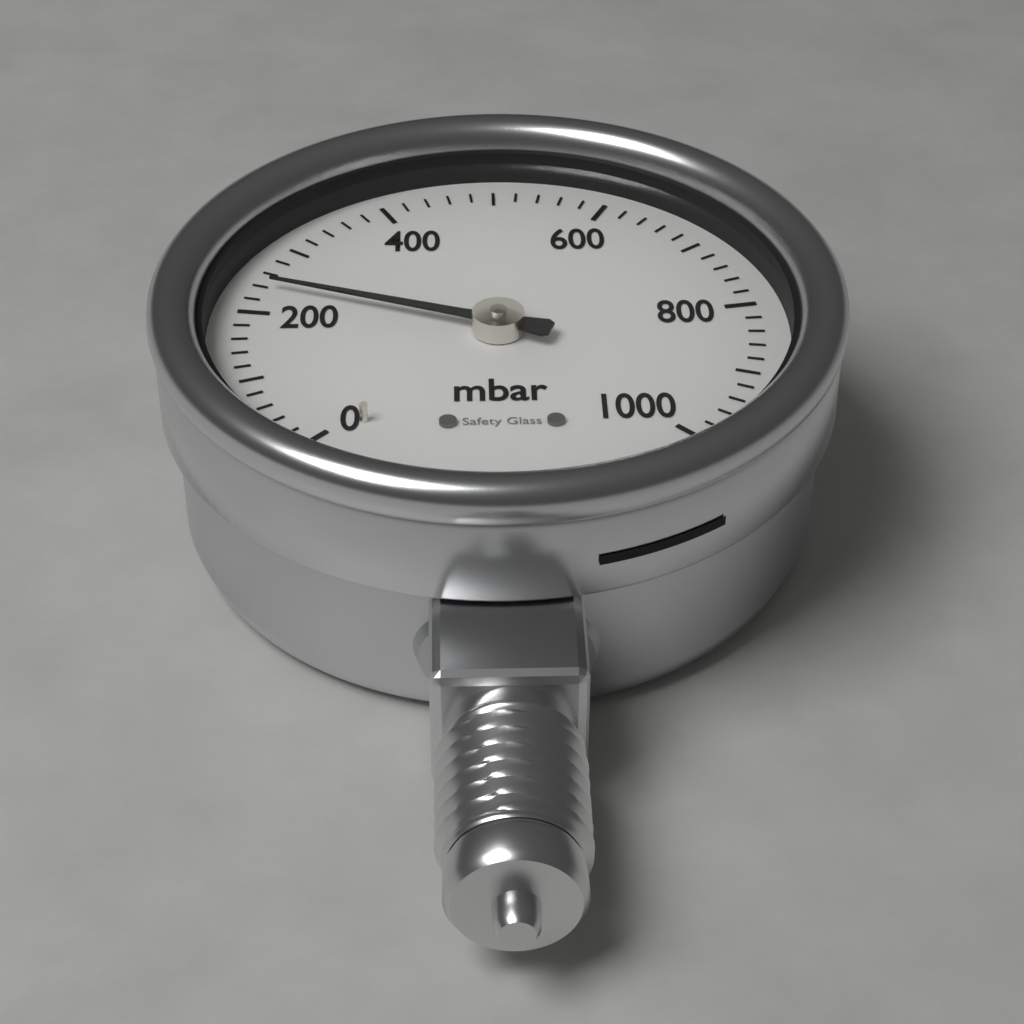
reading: 240 mbar
